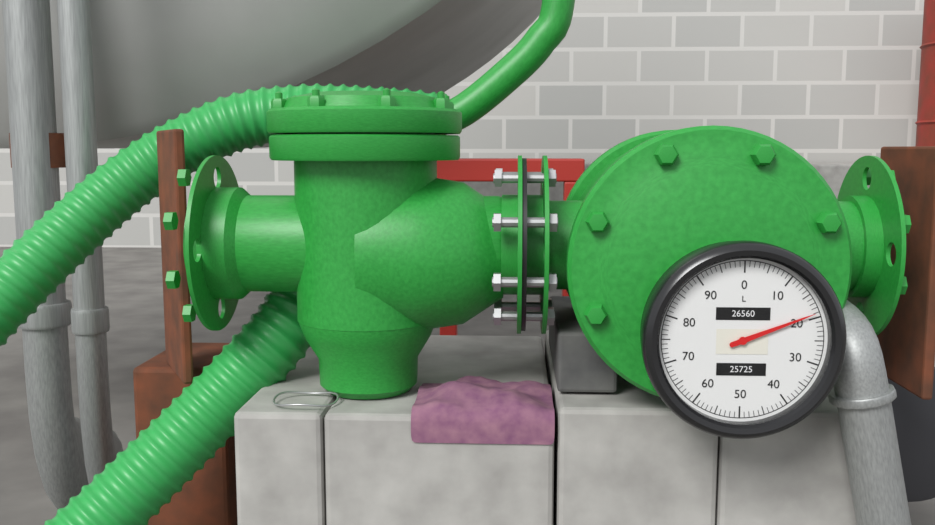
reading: 19 L
